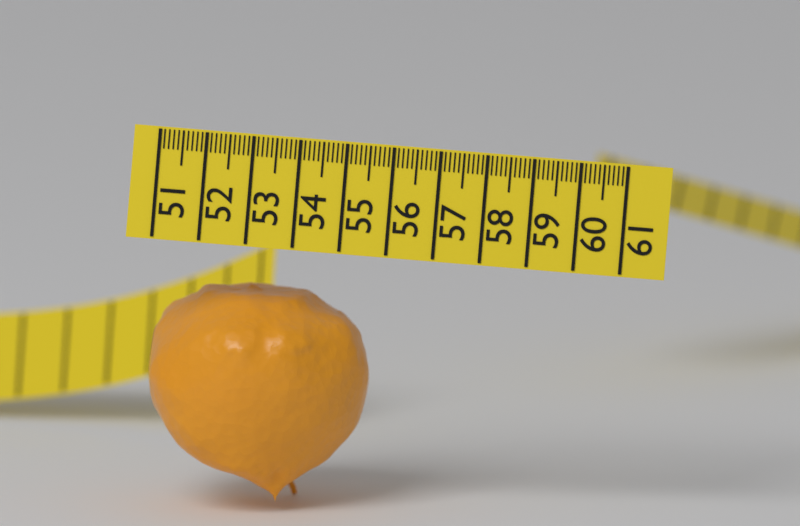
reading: 55.7 (no unit)
